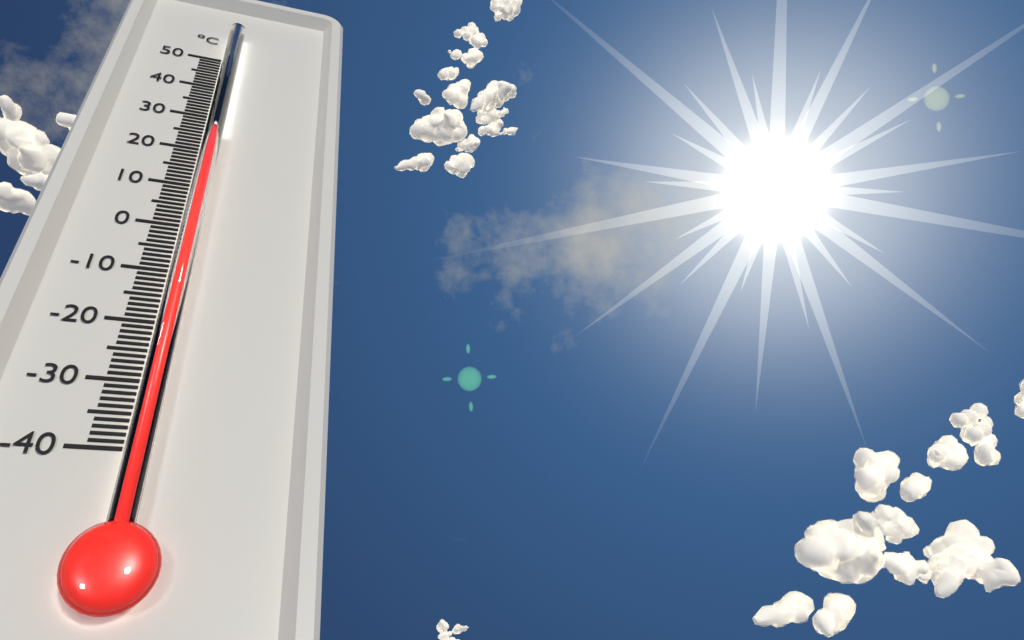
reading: 24 °C
